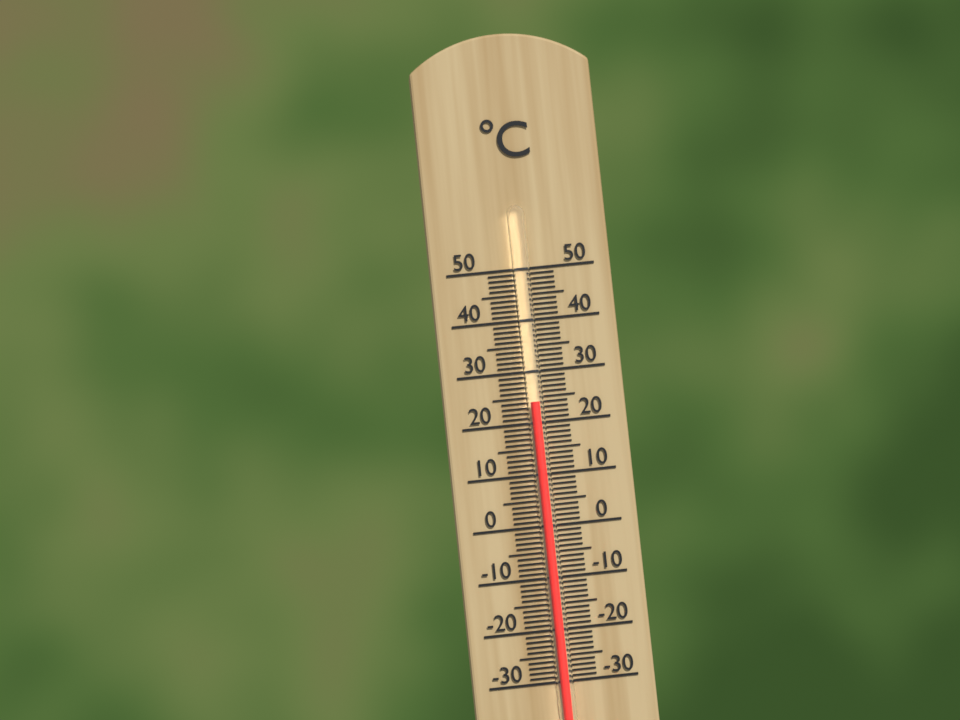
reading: 24 °C
